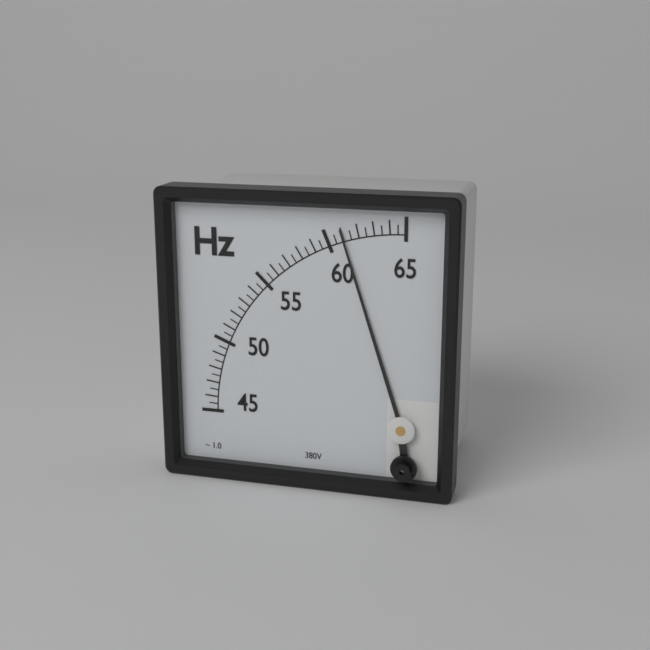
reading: 61.0 Hz
